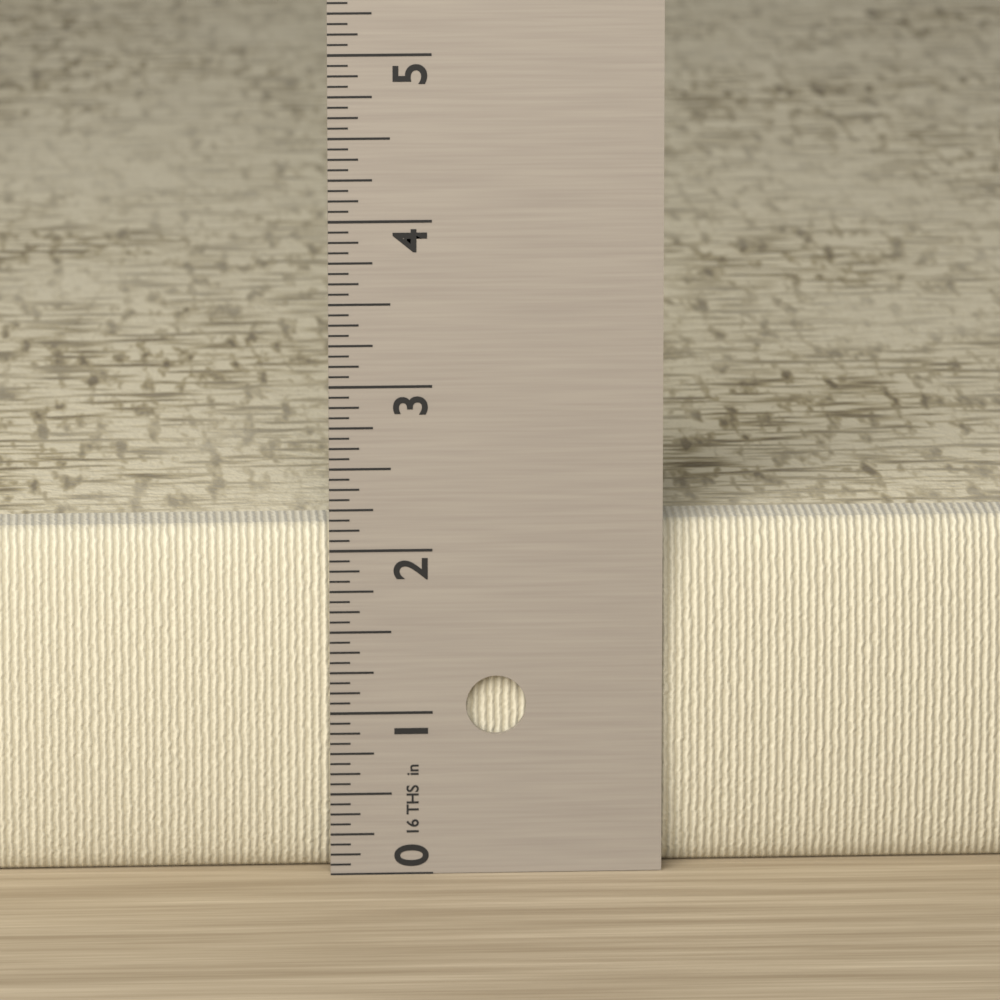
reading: 2.1250 in
